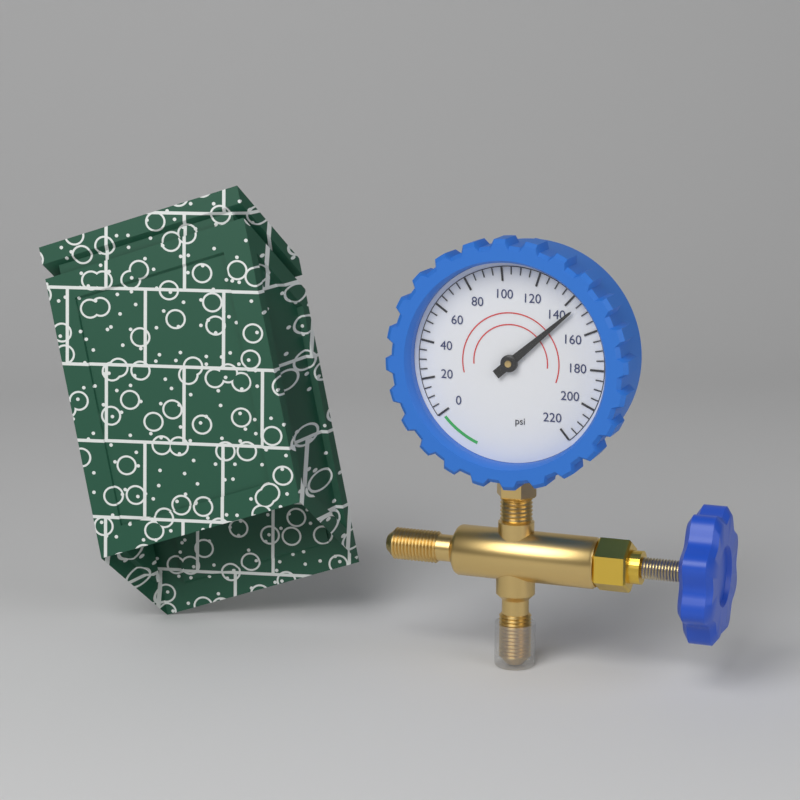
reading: 145 psi
